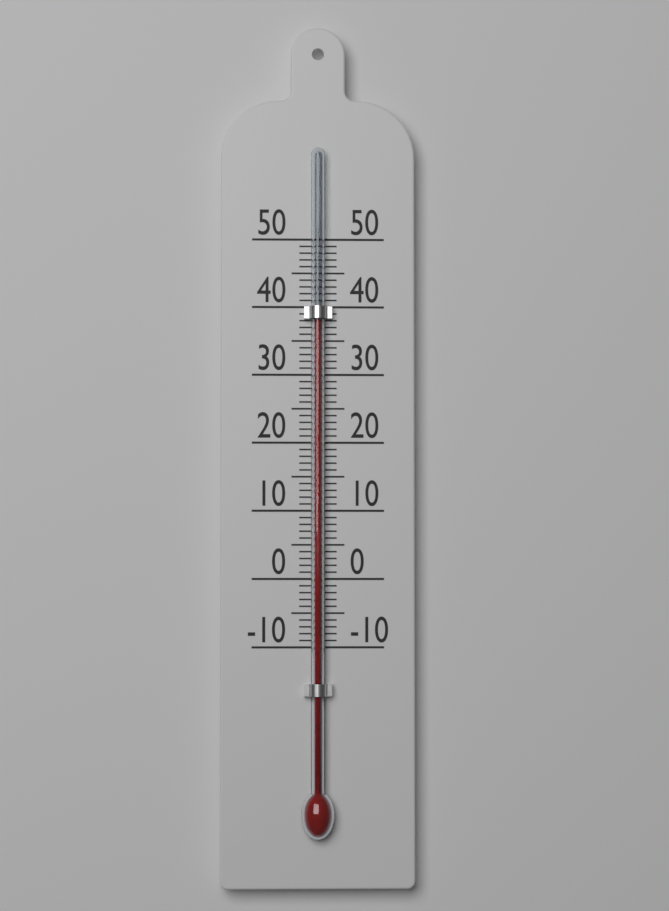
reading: 38 (no unit)
